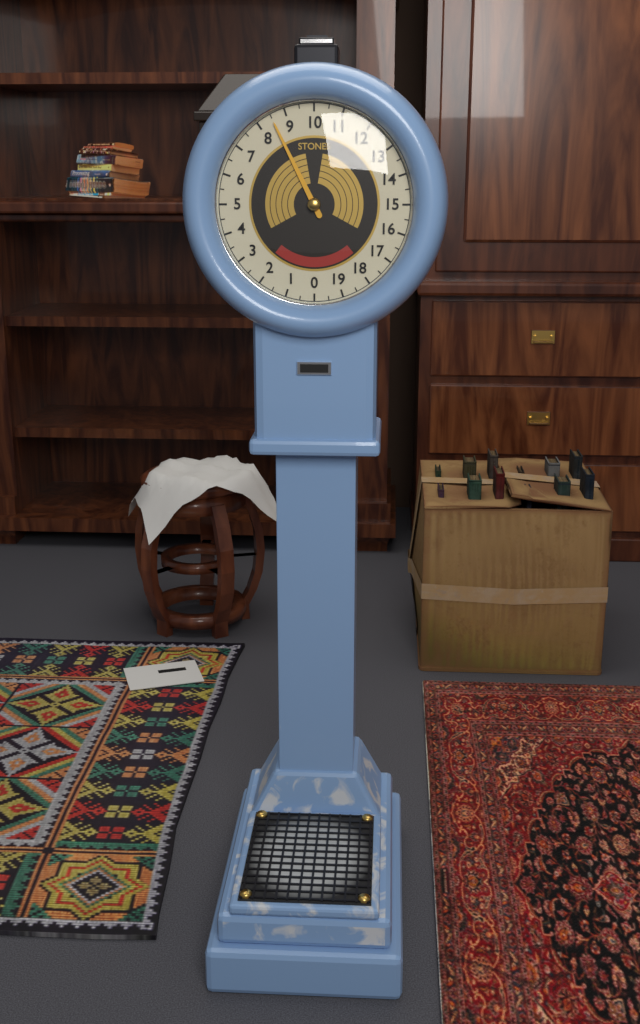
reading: 8.5 stones
